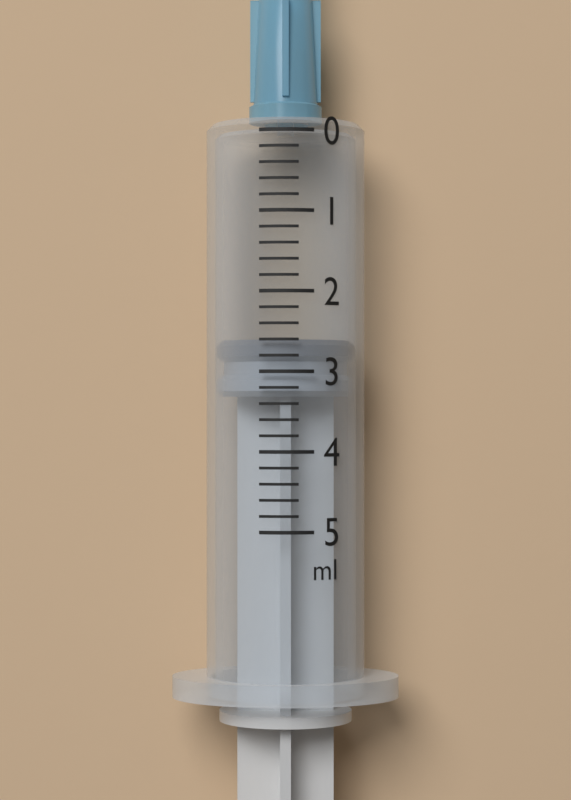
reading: 2.6 ml
